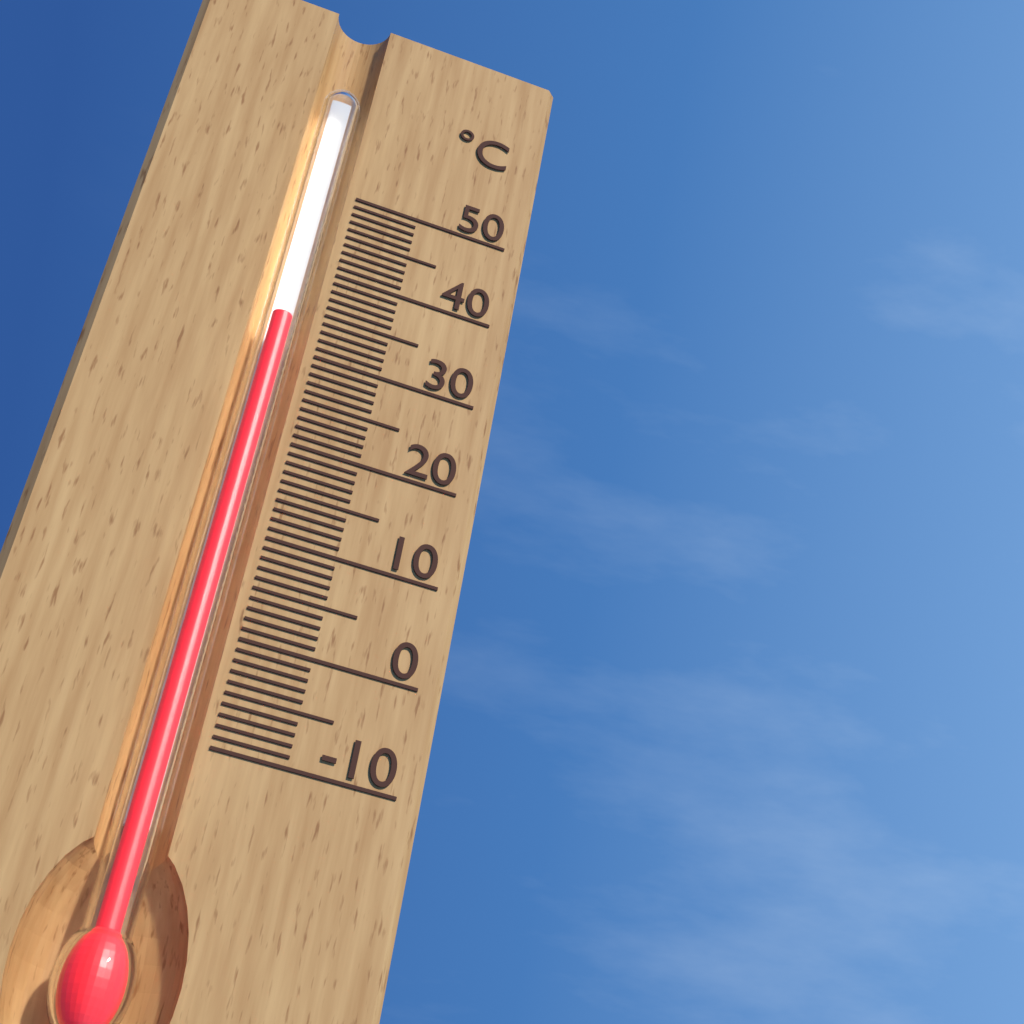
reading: 33 °C
